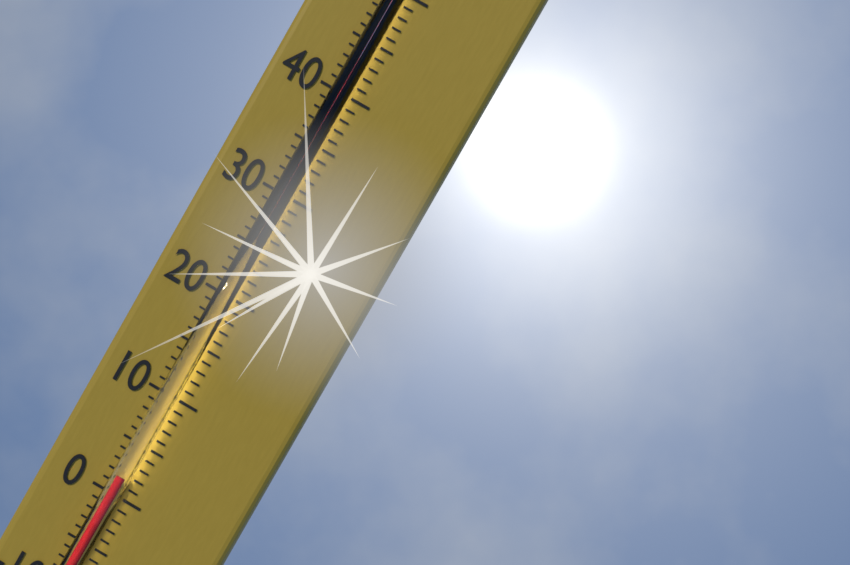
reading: 2 °C
